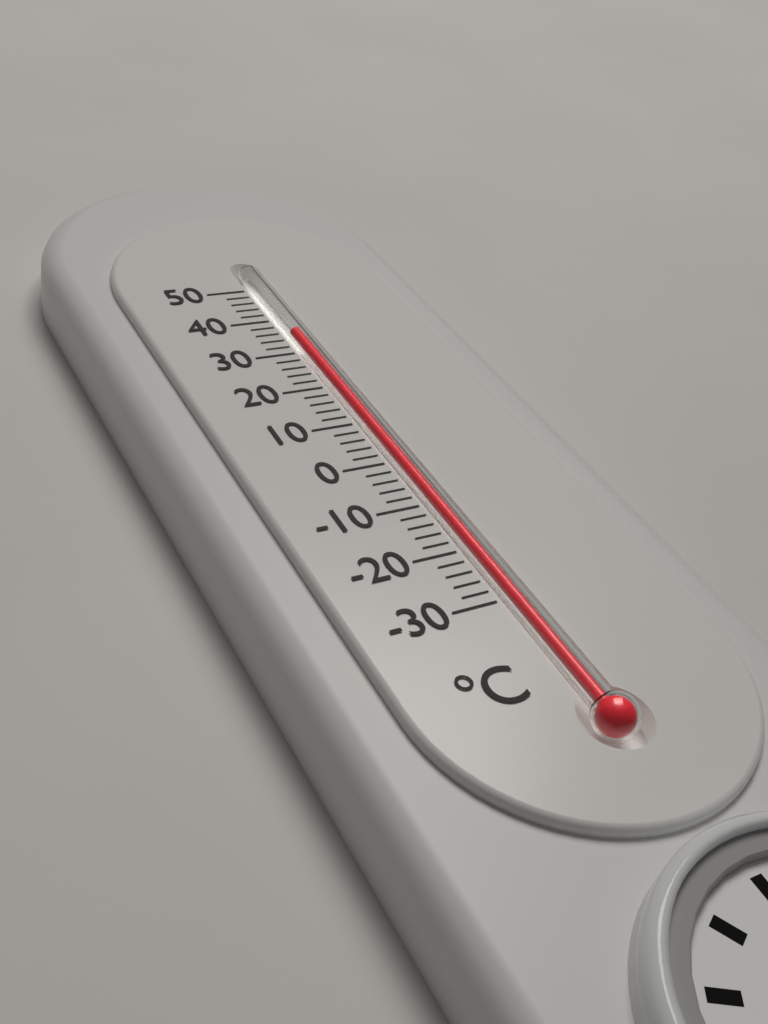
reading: 36 °C
